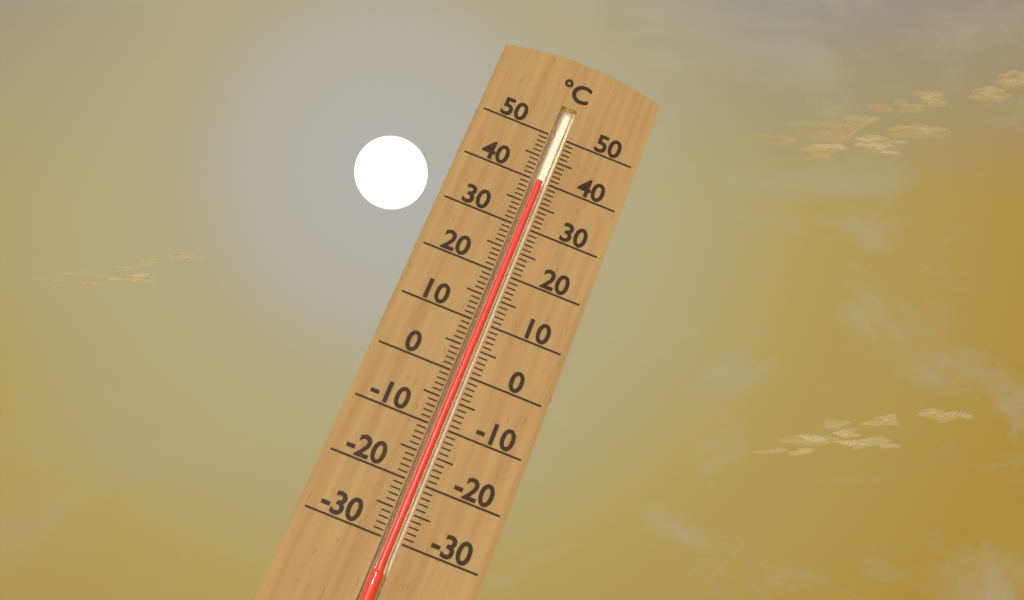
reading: 40 °C
